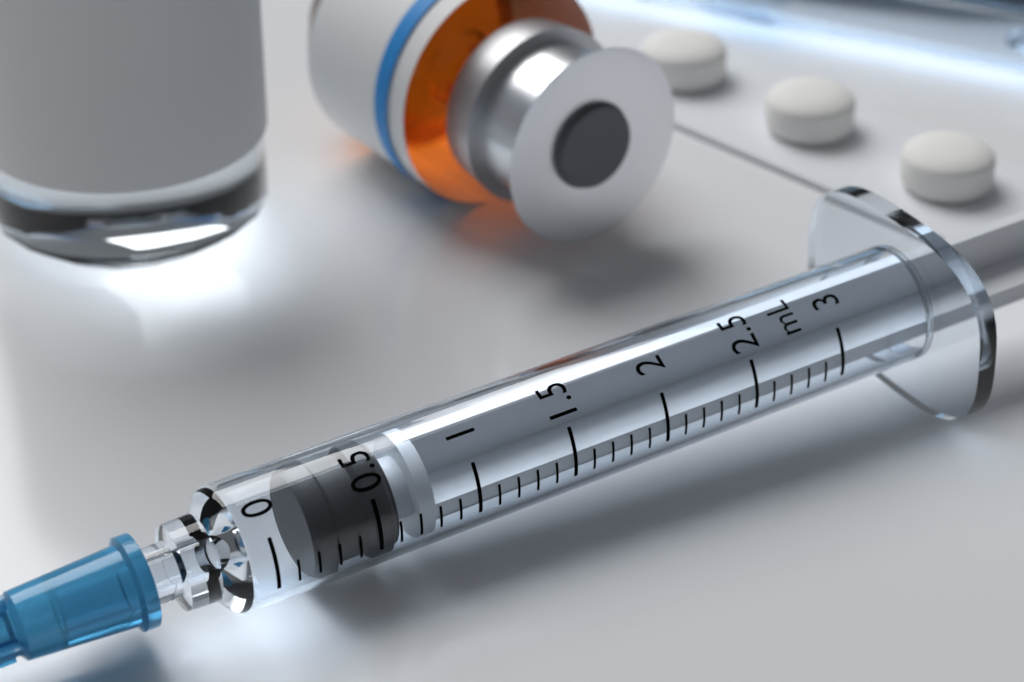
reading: 0.2 mL
